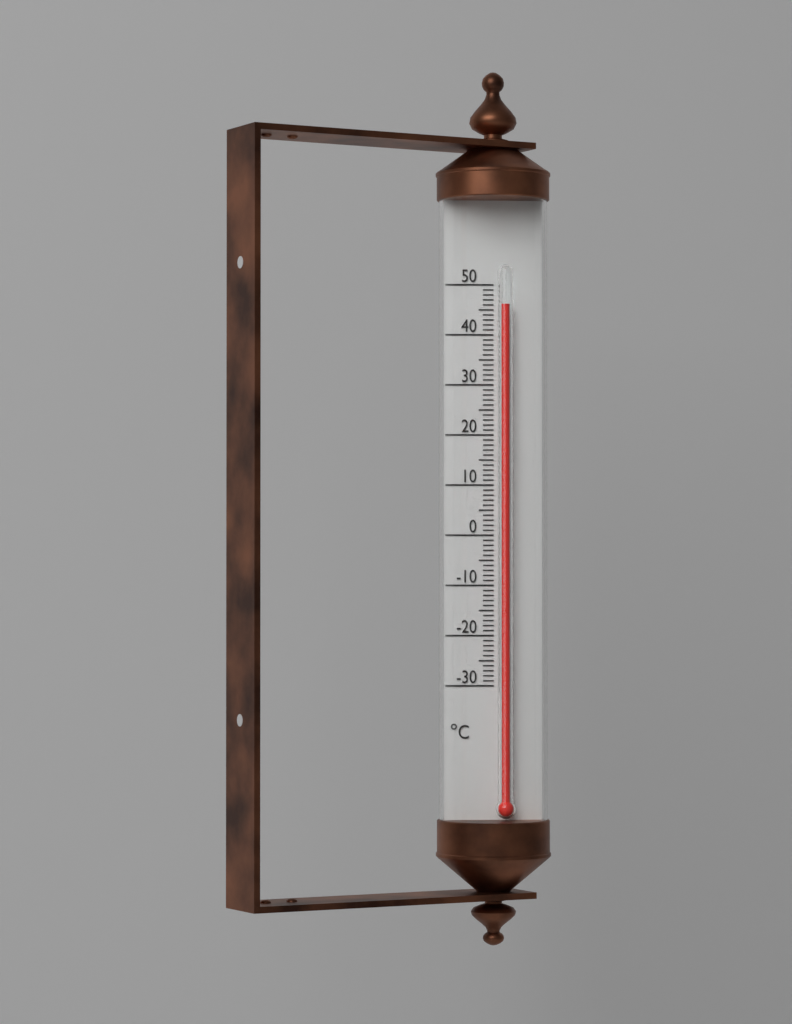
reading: 46 °C
